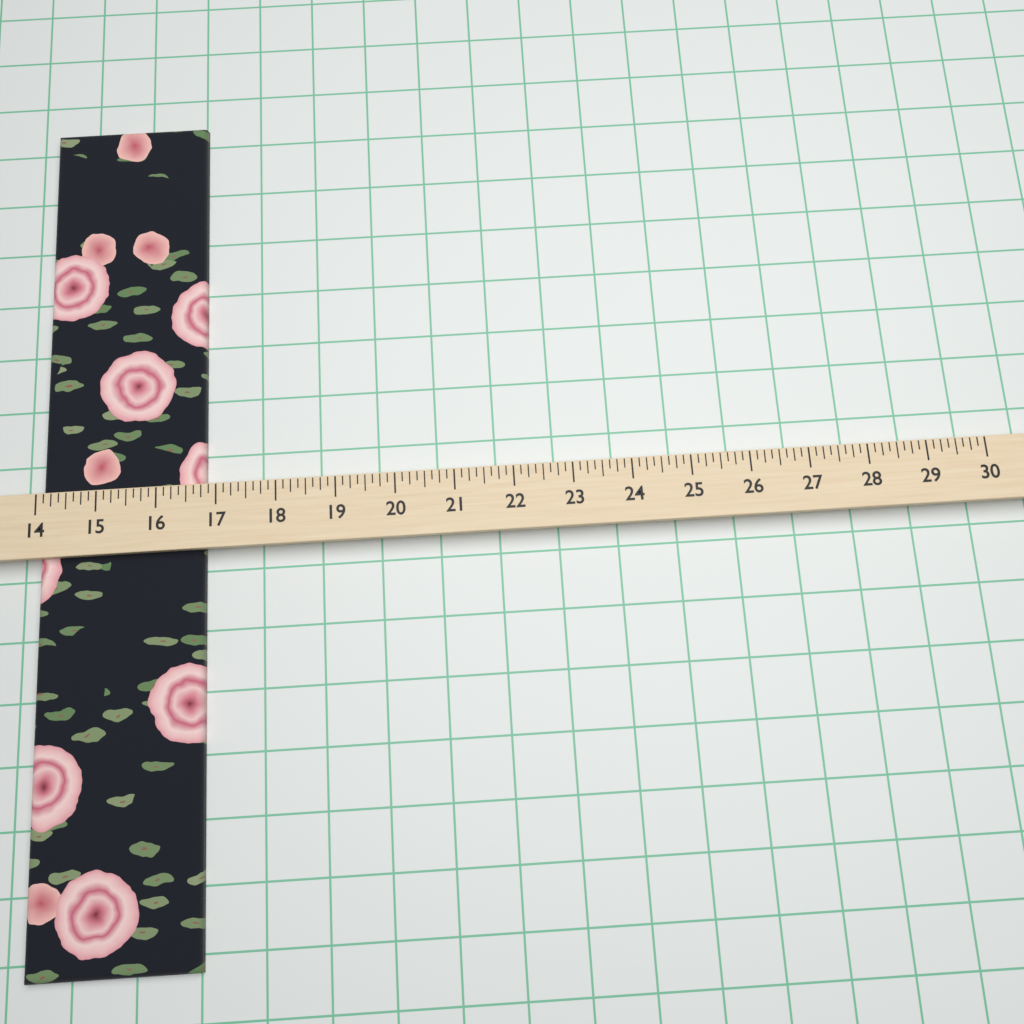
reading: 16.750 (no unit)
